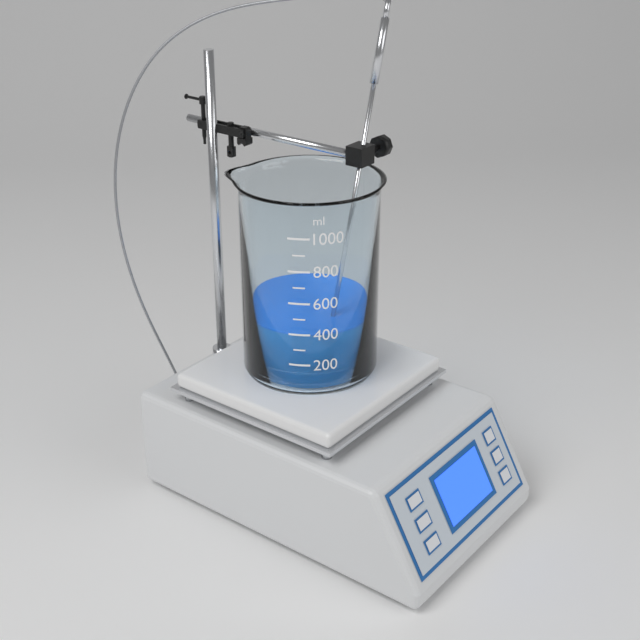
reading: 400 ml
